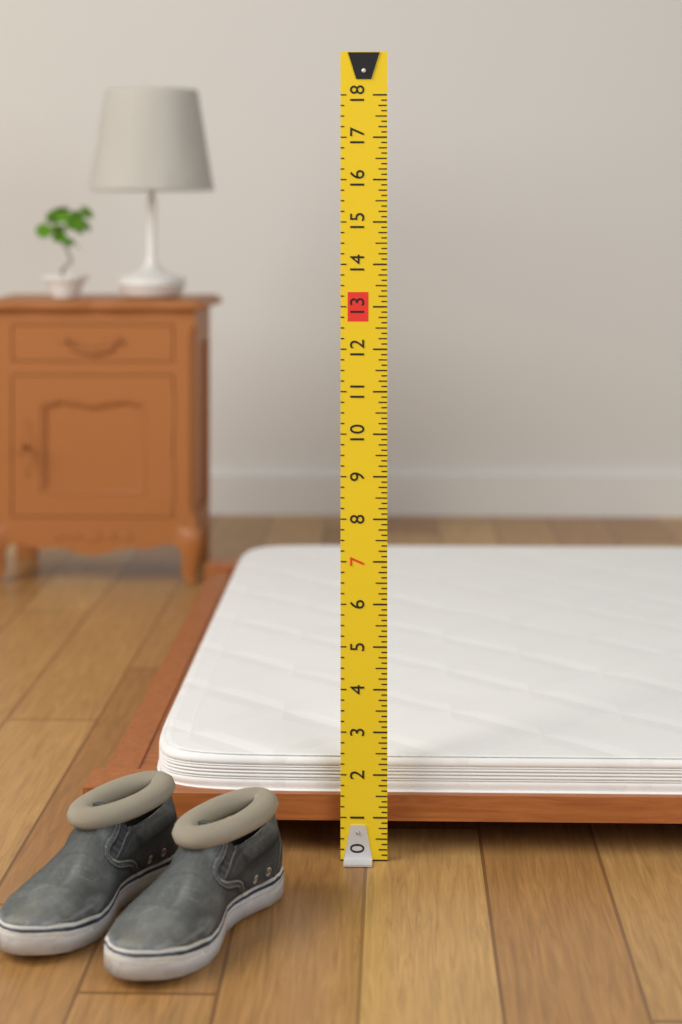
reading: 2.250 (no unit)
